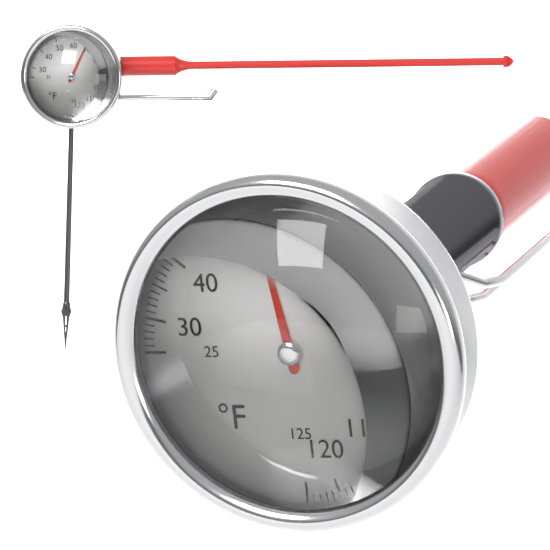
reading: 55 °F
